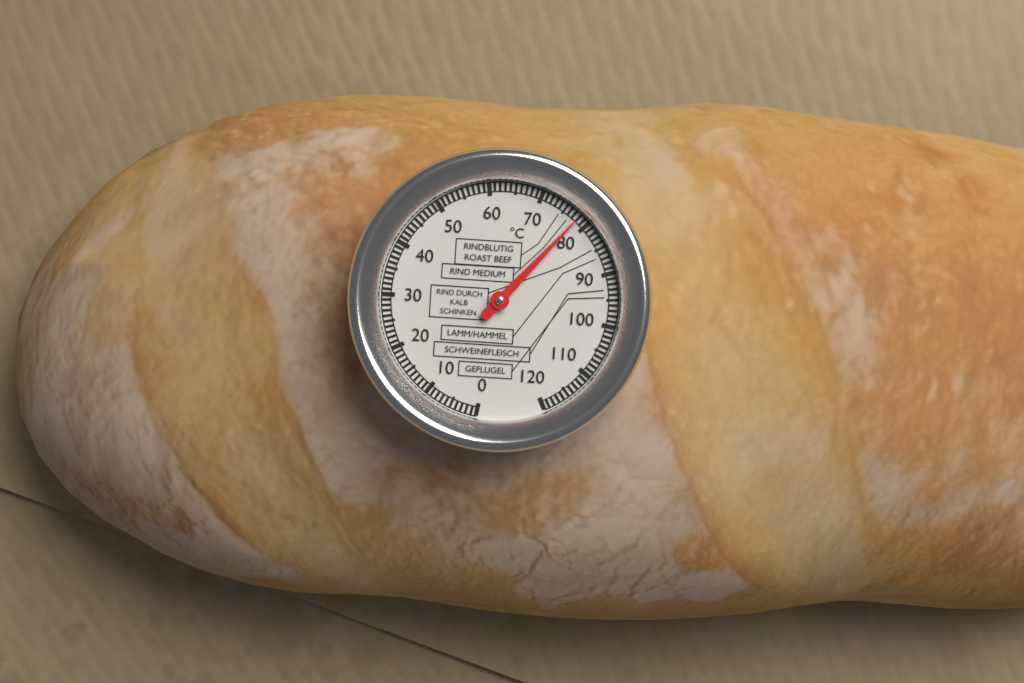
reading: 78 °C
